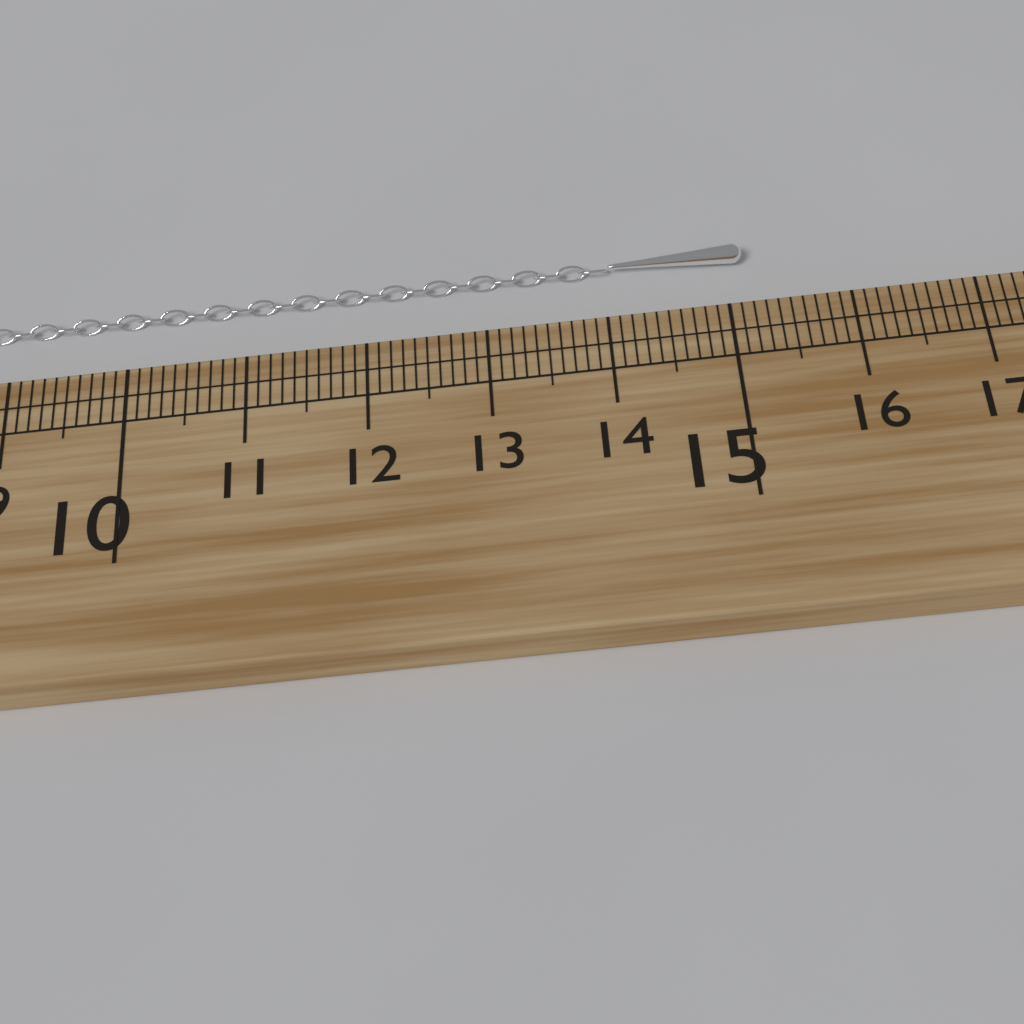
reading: 15.2 cm
